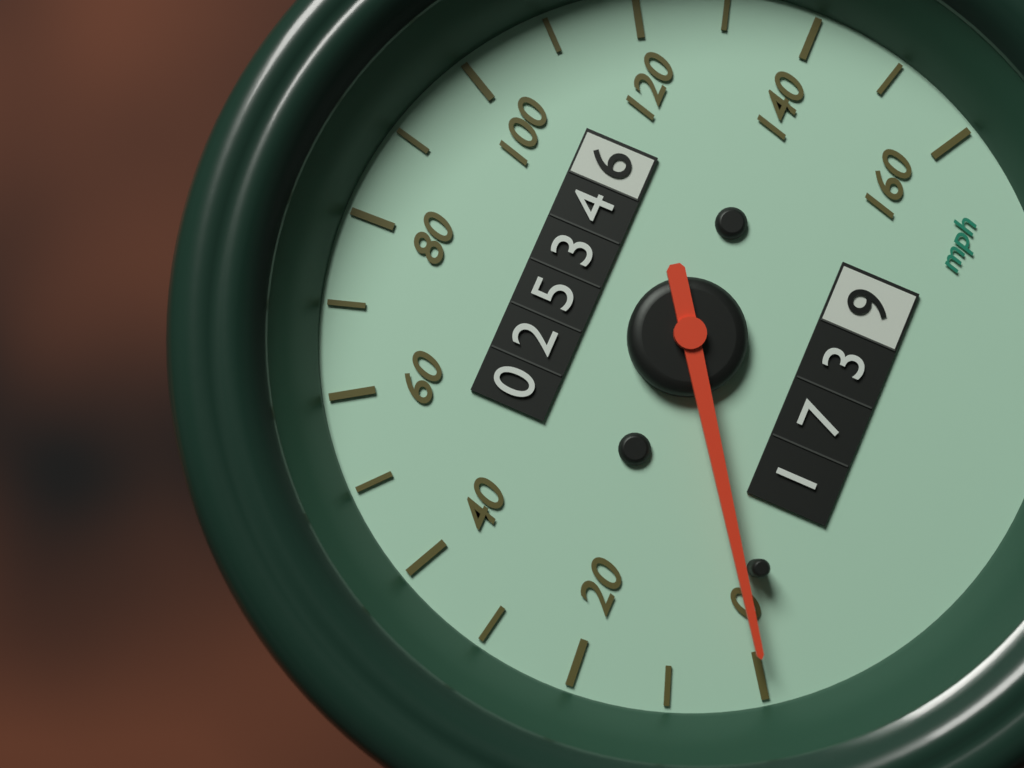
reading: 0 mph
